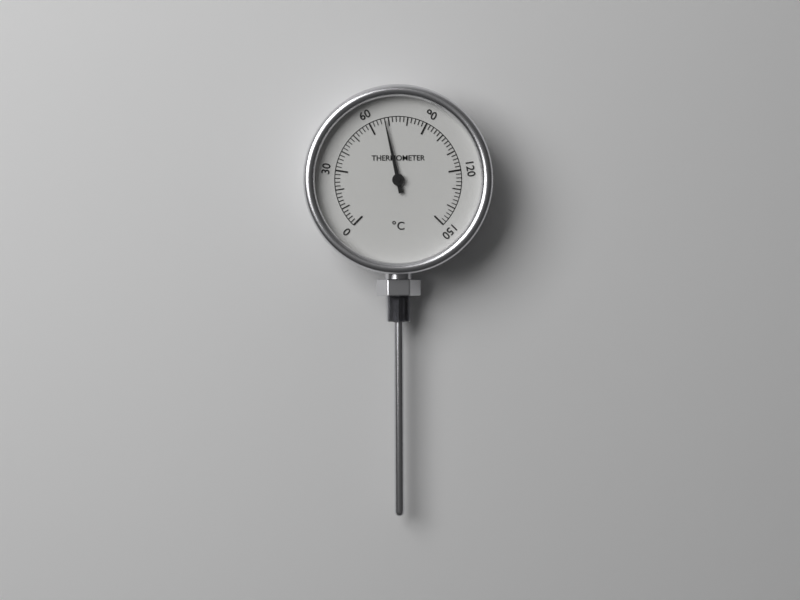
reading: 68 °C
